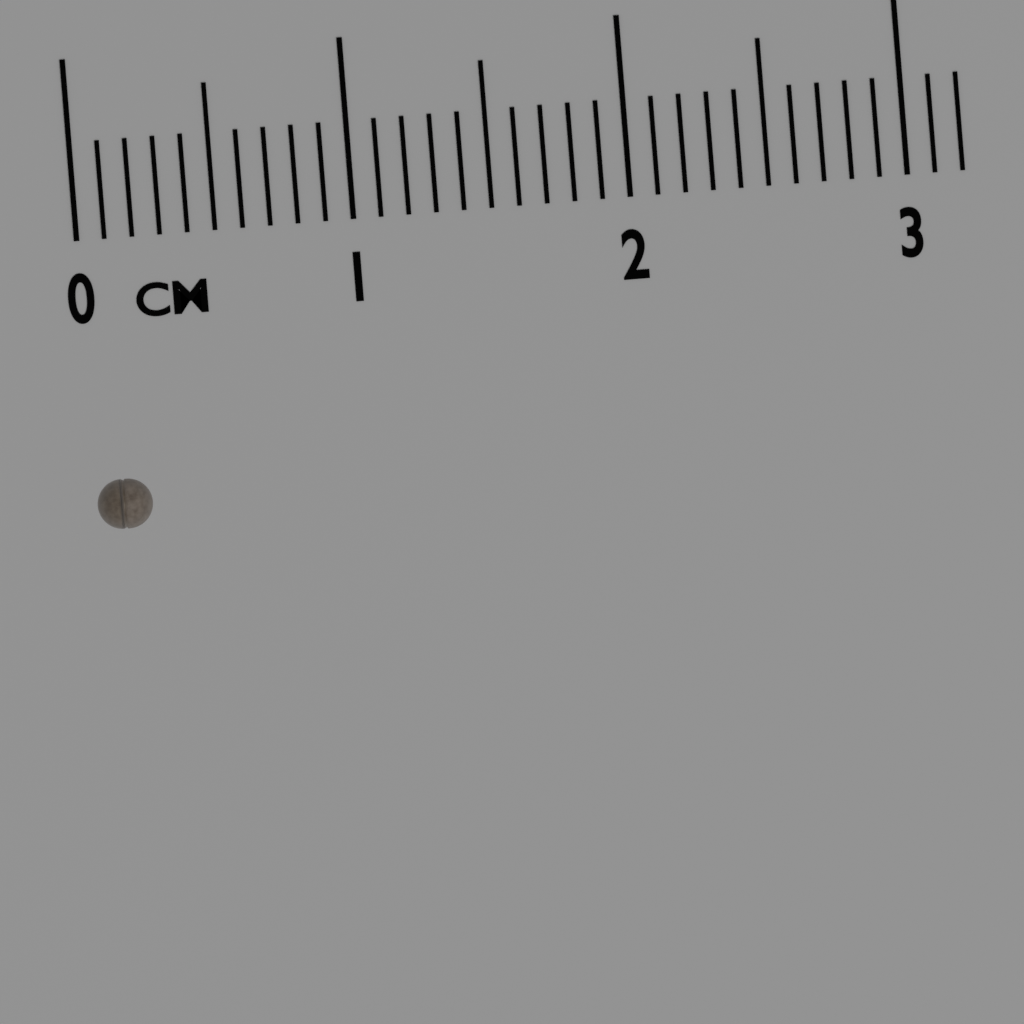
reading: 0.2 cm
